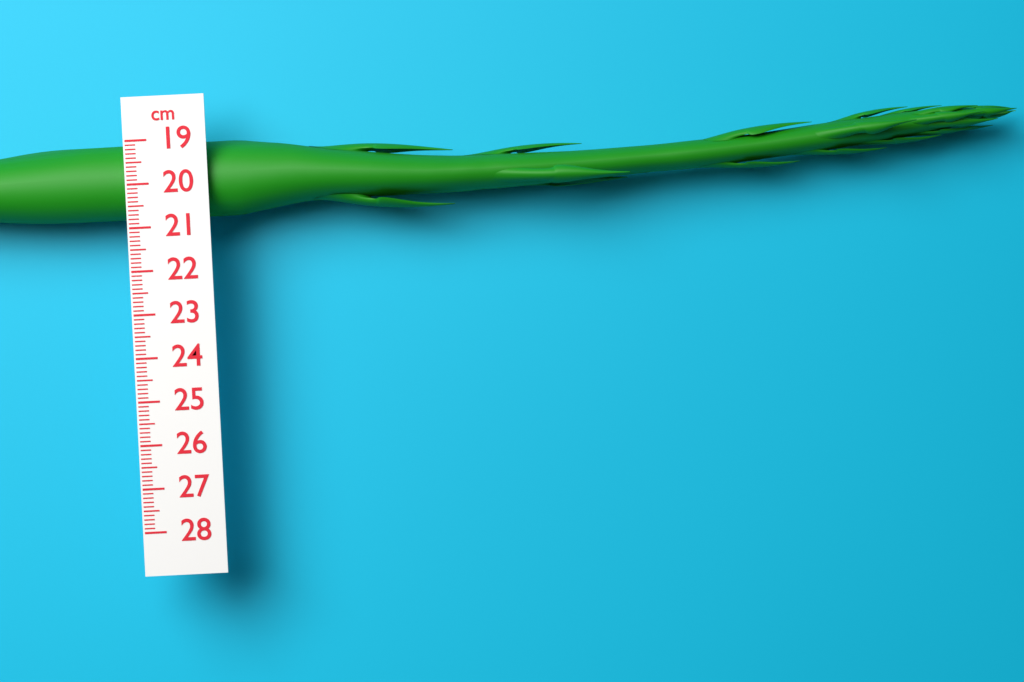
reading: 20.8 cm
